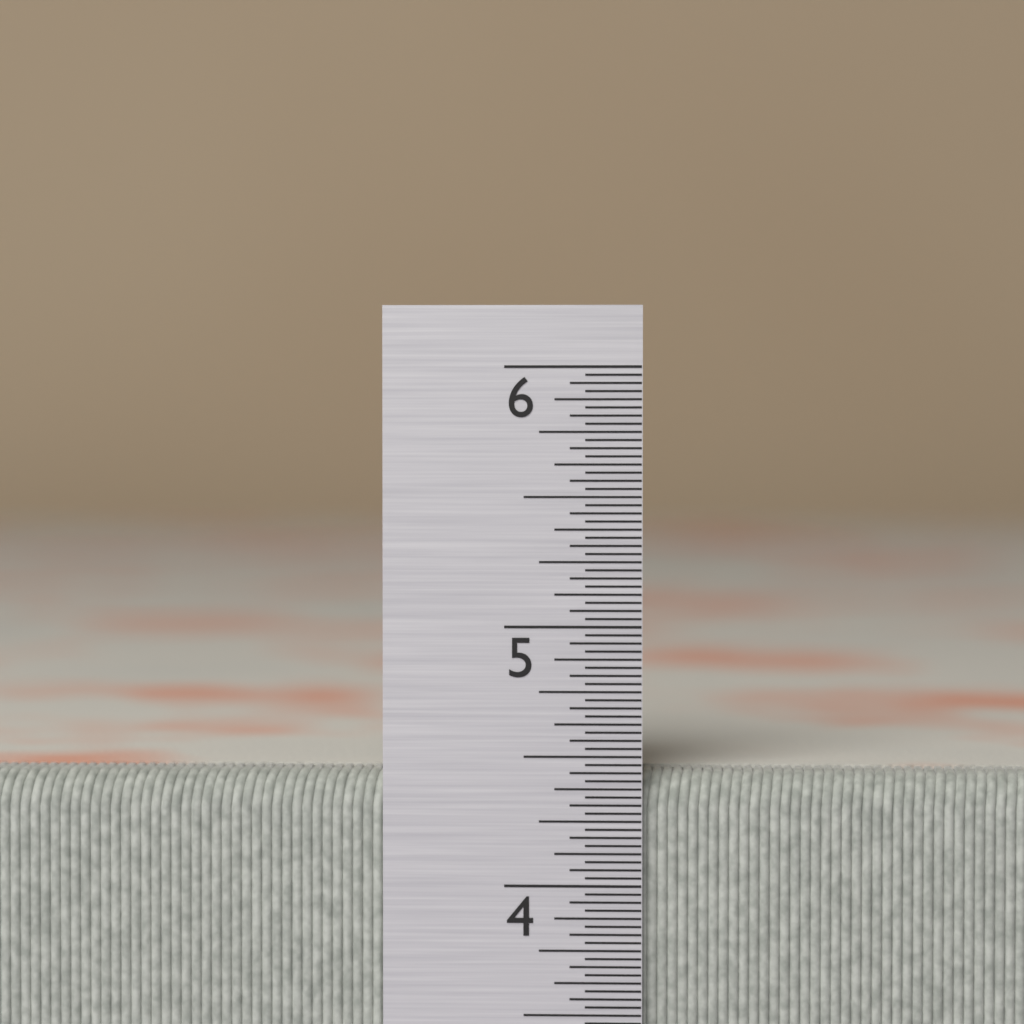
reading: 4.43750 in
